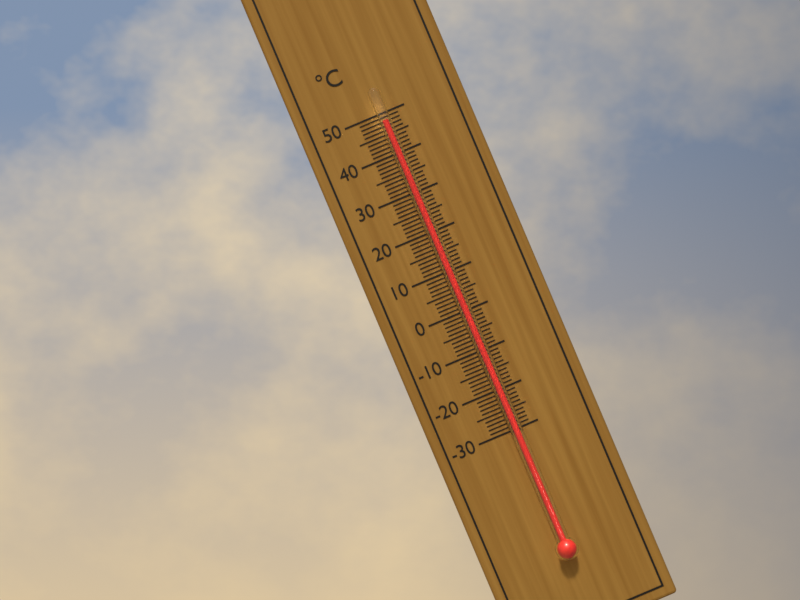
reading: 48 °C
